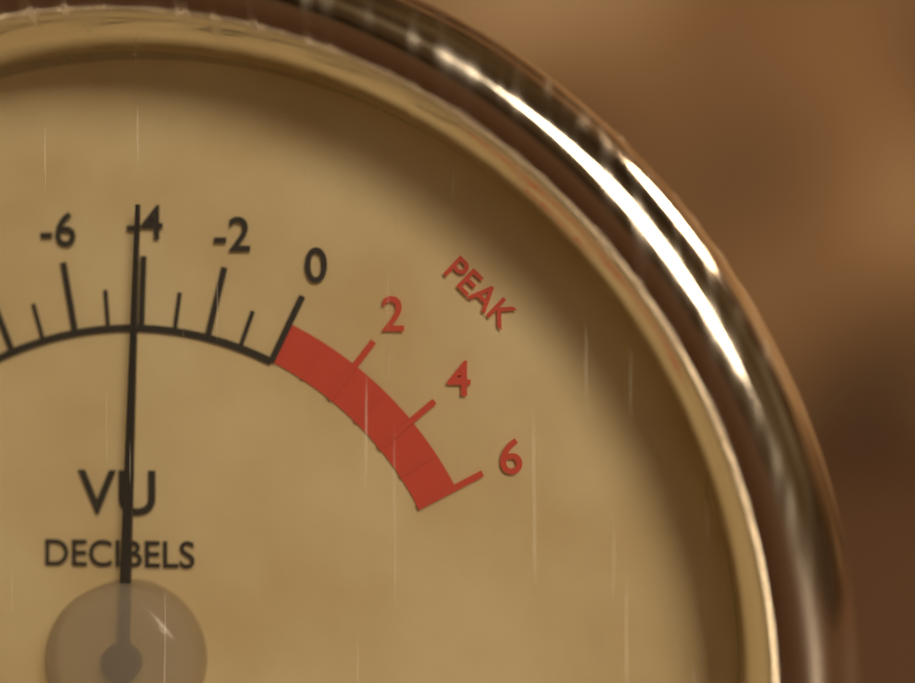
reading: -4 dB
